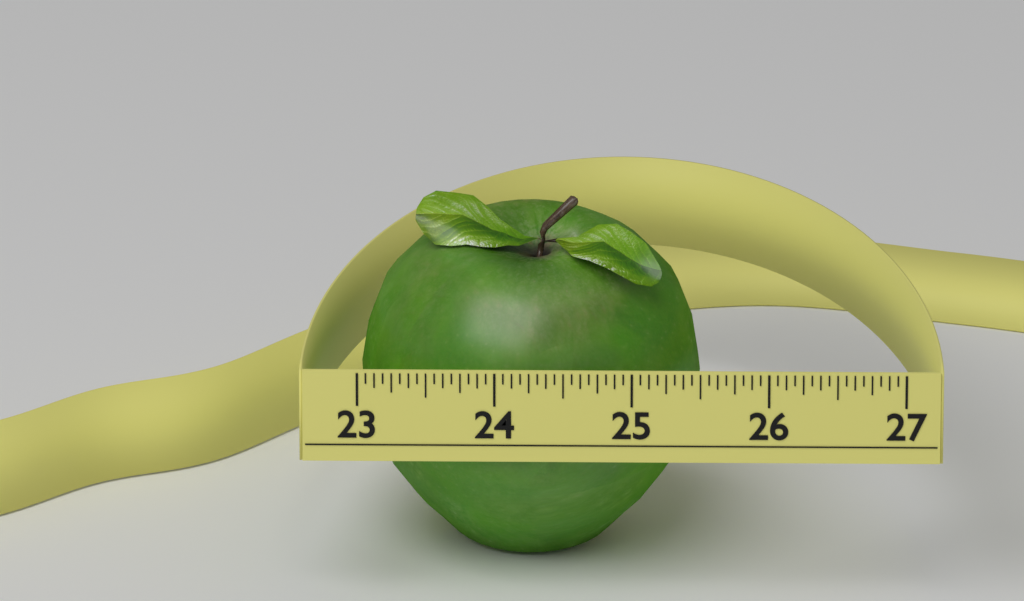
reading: 25.5000 (no unit)
